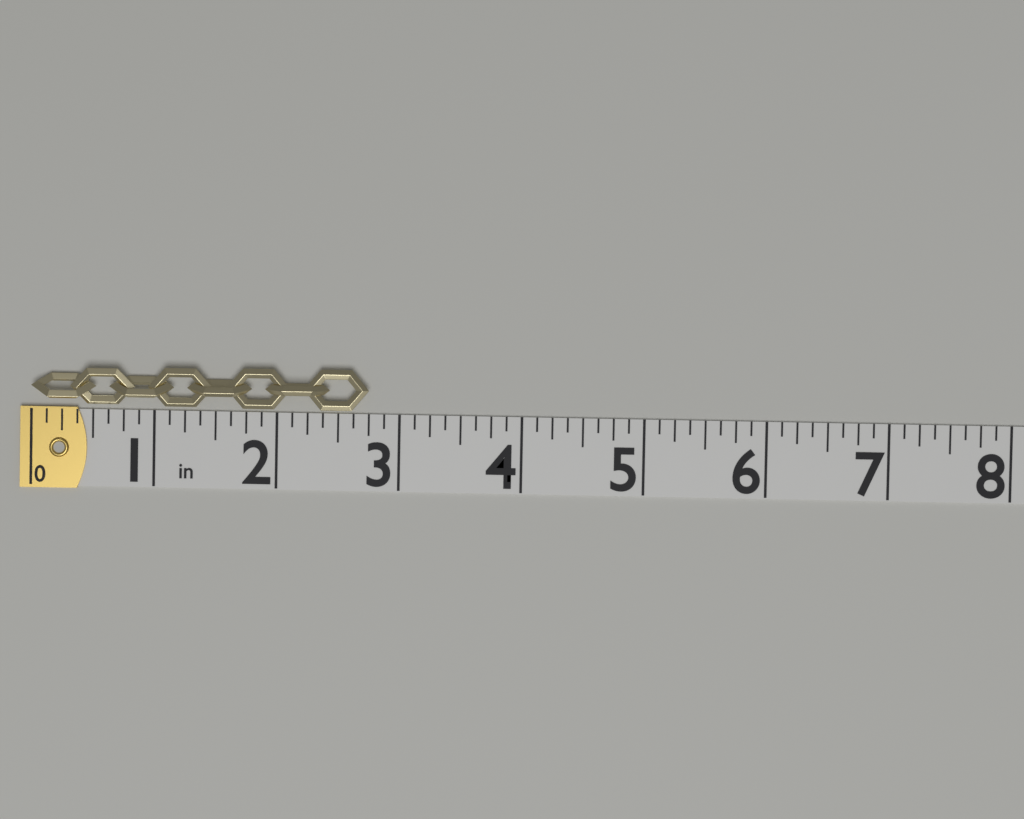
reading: 2.750 in
